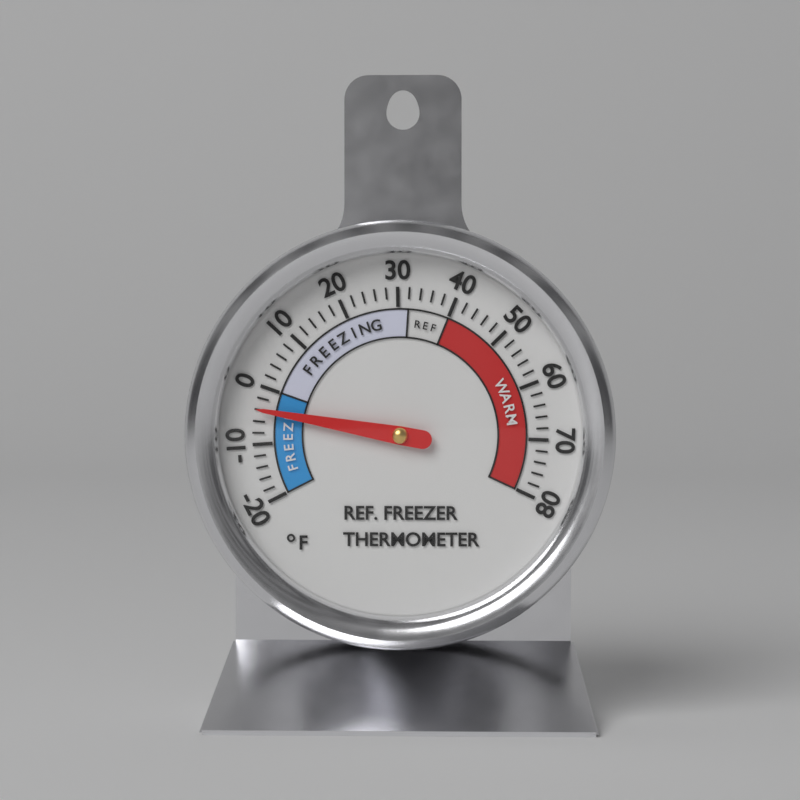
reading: -4 °F
